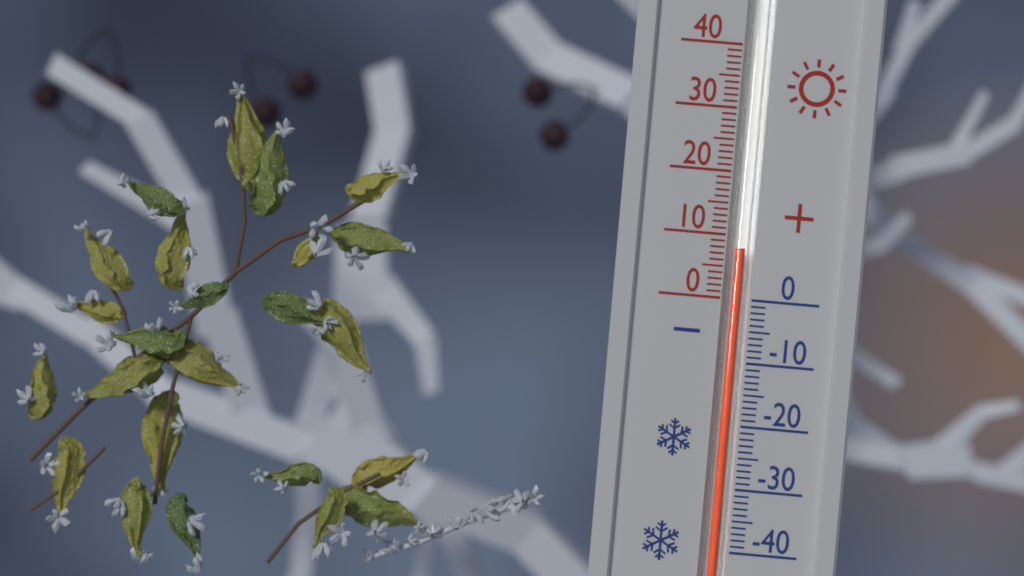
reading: 8 (no unit)
